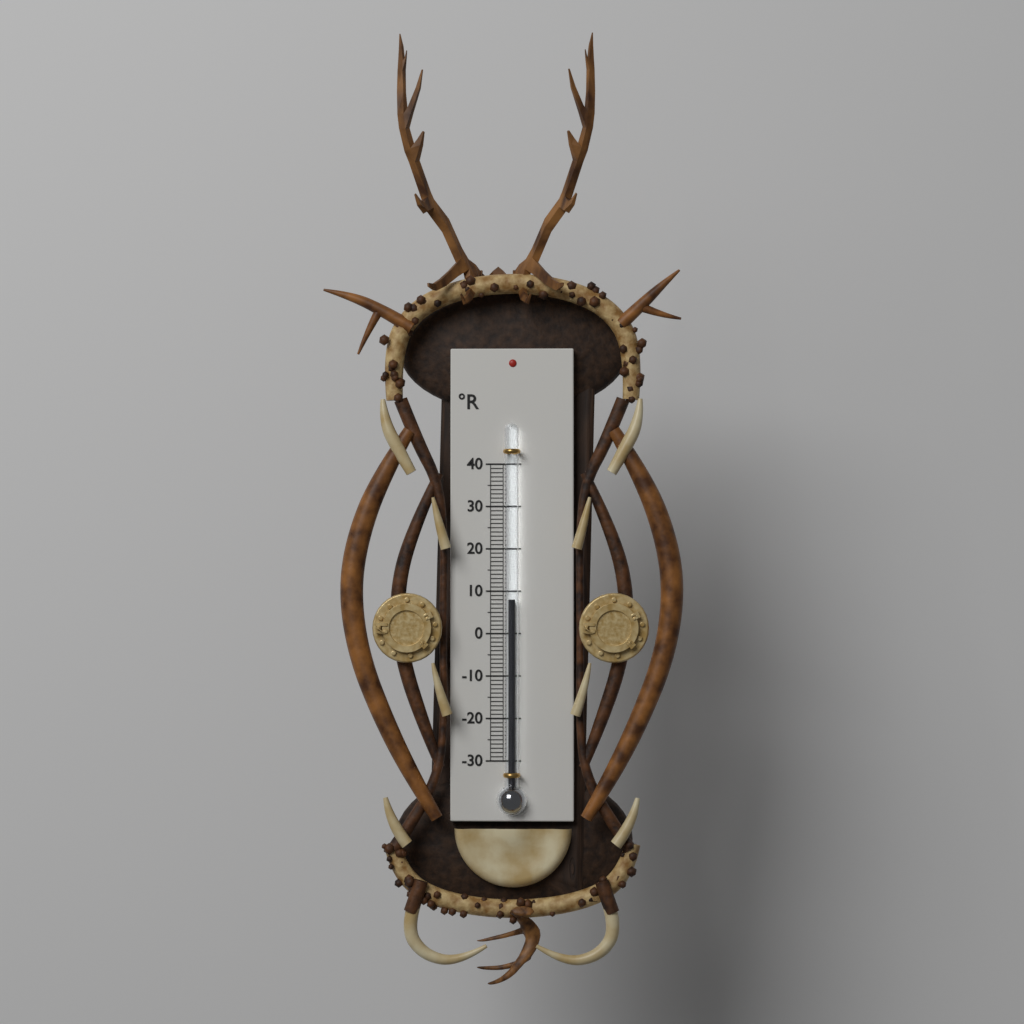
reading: 8 °R
